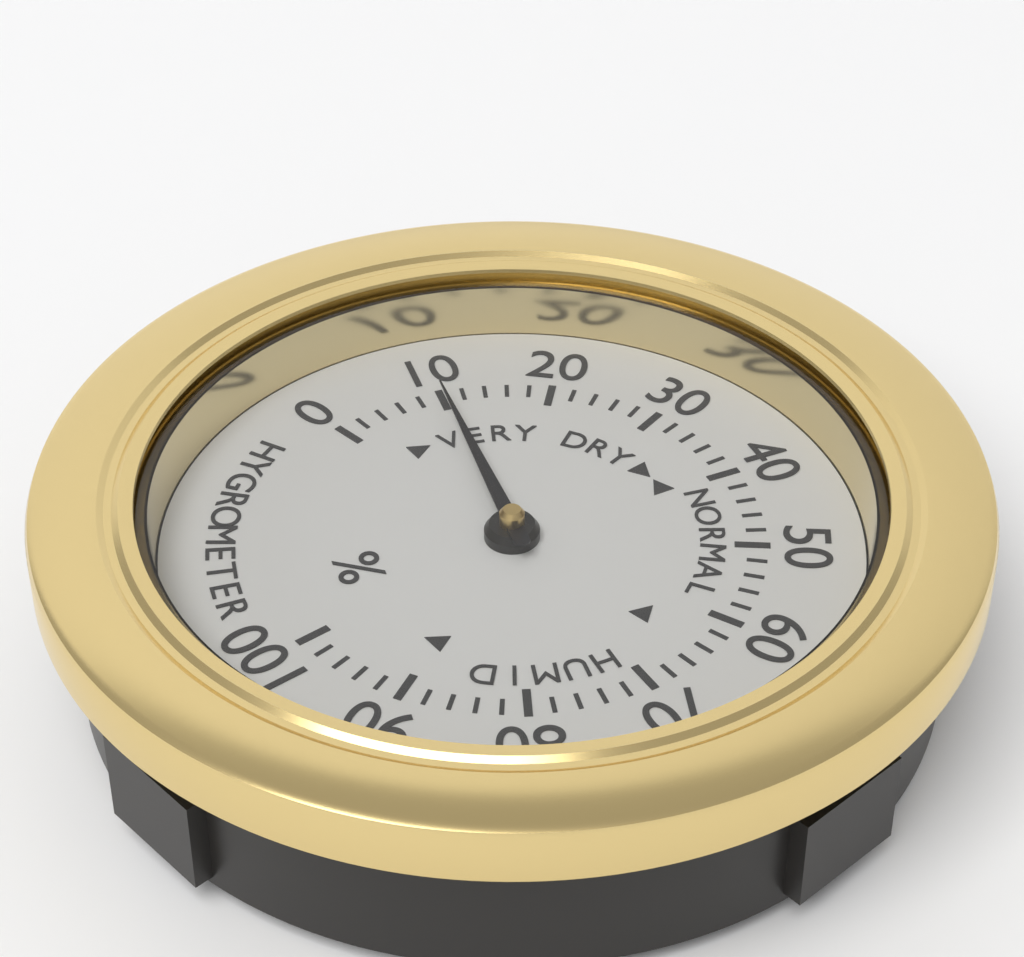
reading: 10 %
